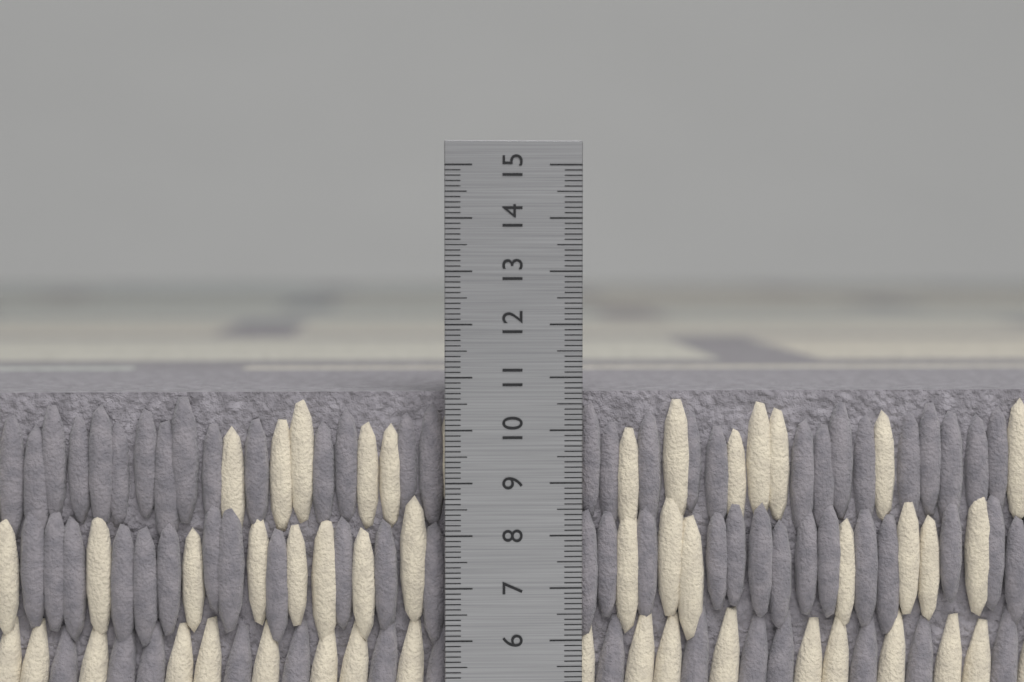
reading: 10.7 cm
